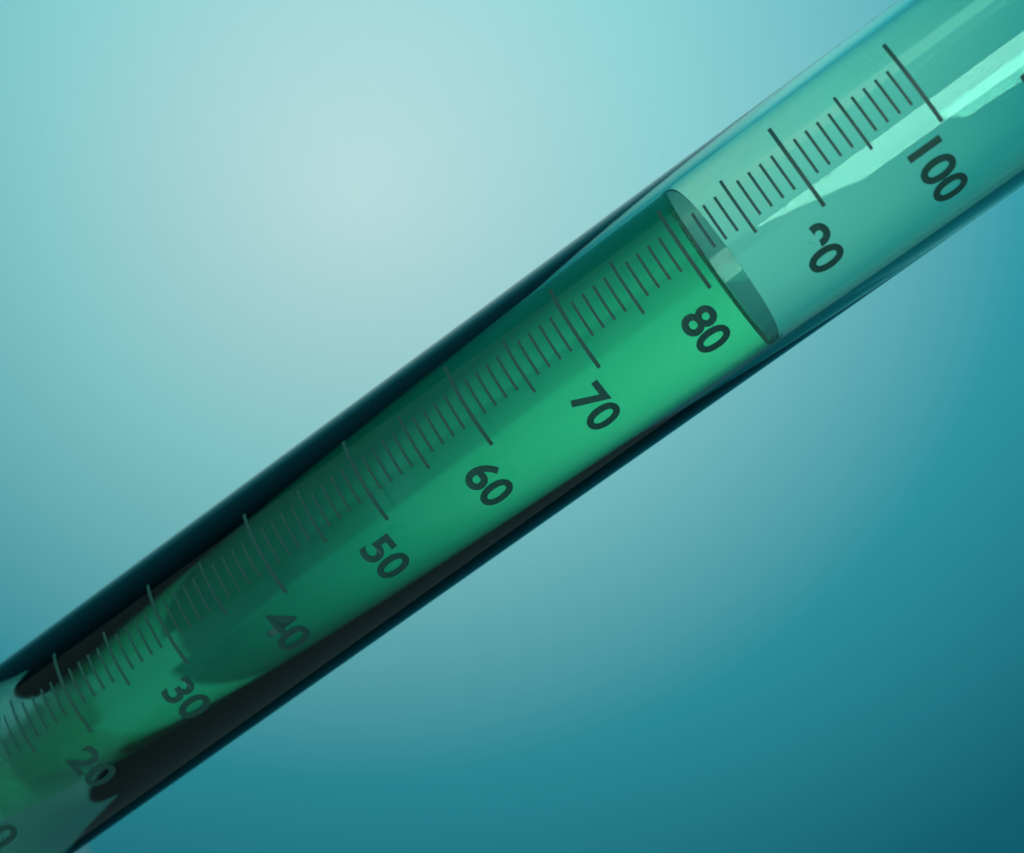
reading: 81 ml
